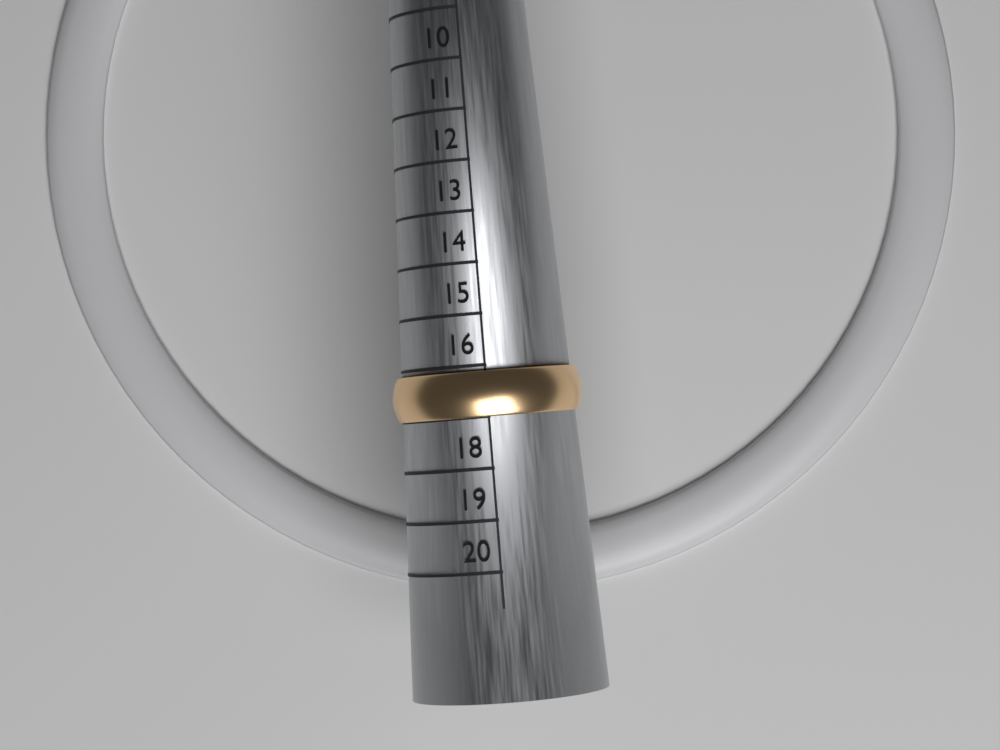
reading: 17 (no unit)
